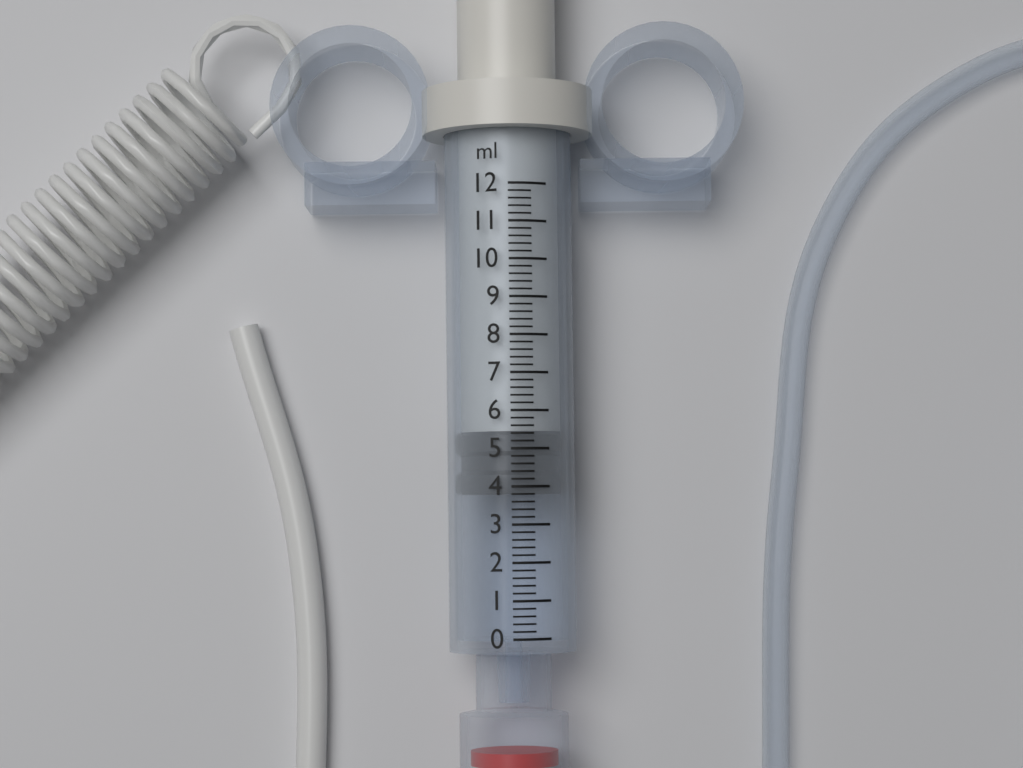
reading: 3.8 ml
